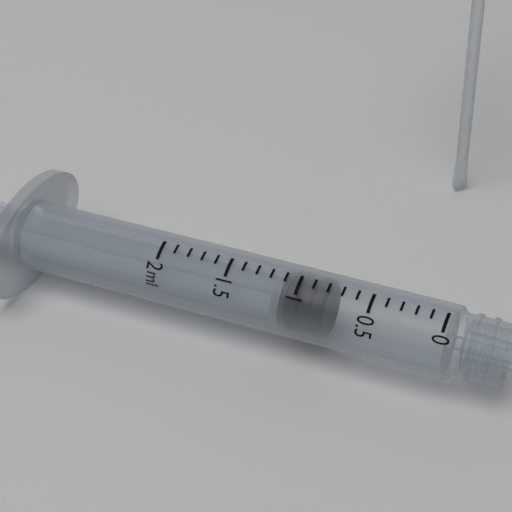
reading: 0.8 ml
